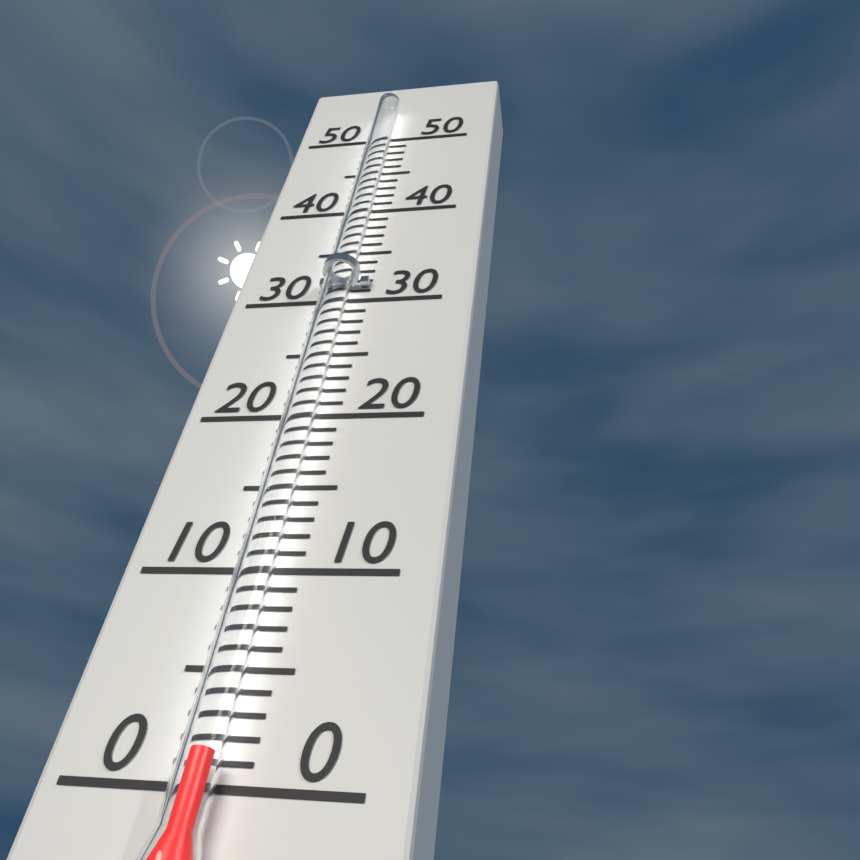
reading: 1 (no unit)
